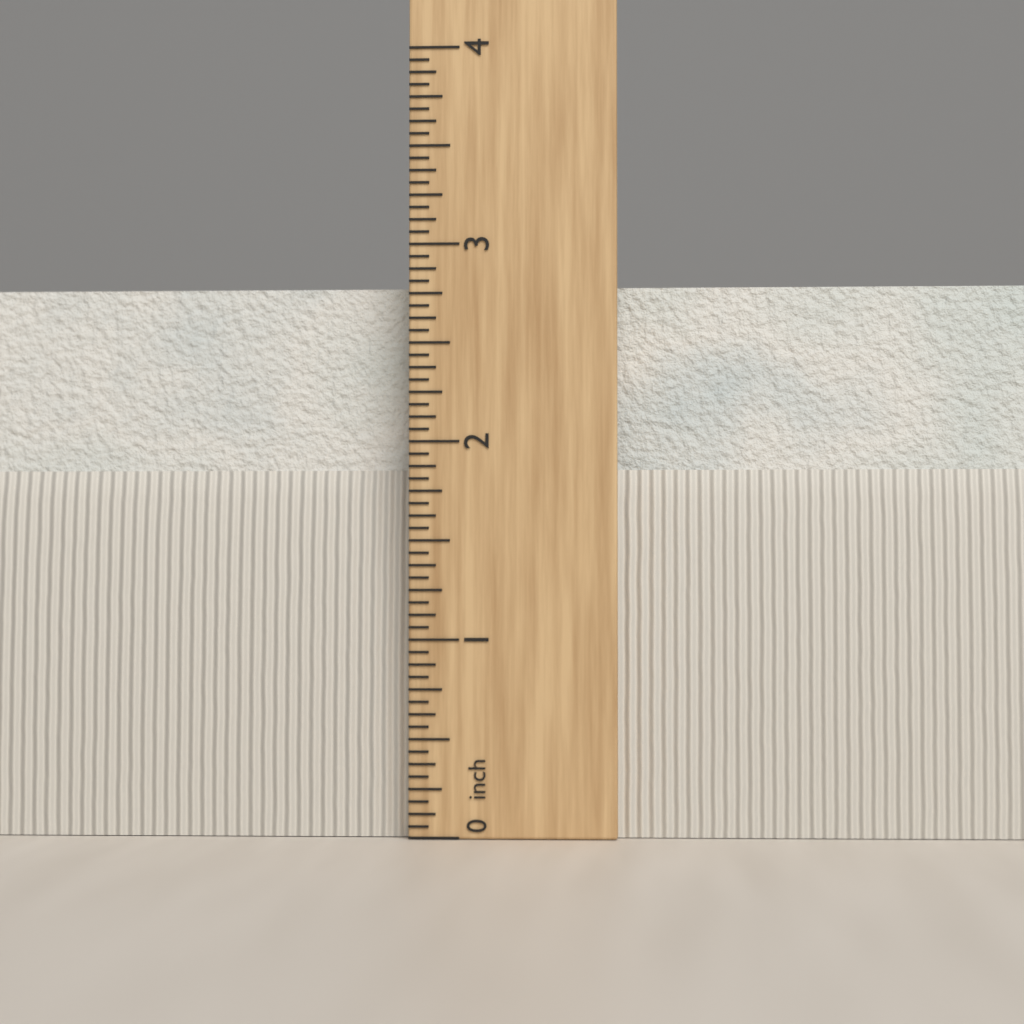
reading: 2.8125 in
